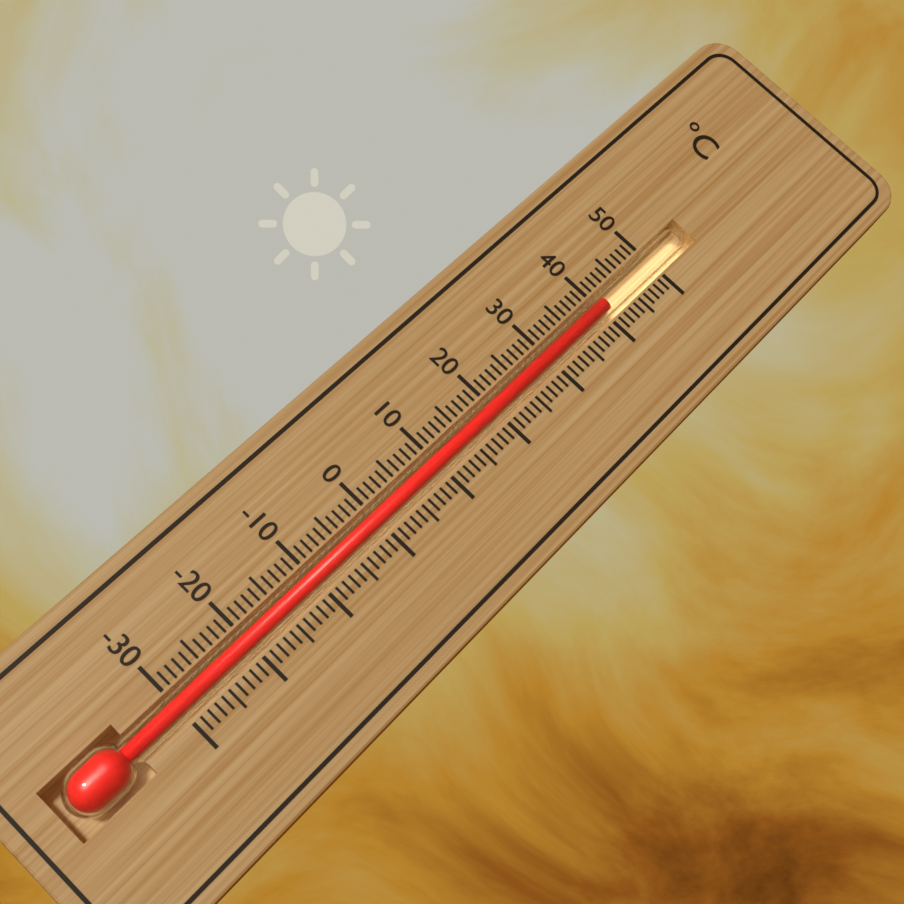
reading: 41 °C
